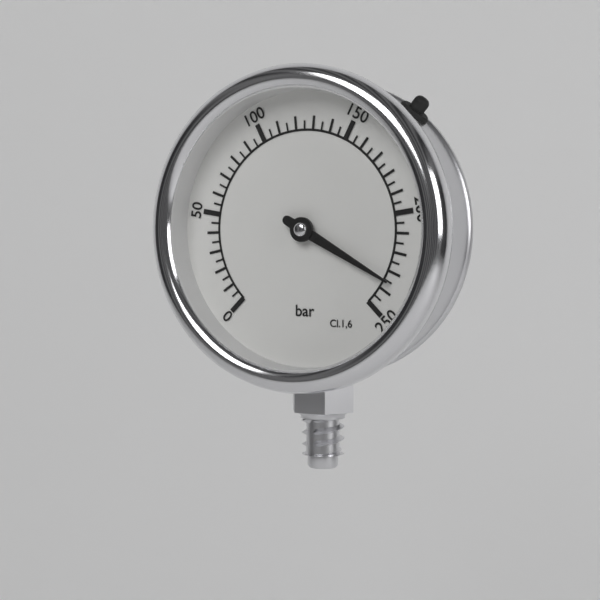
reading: 235 bar
